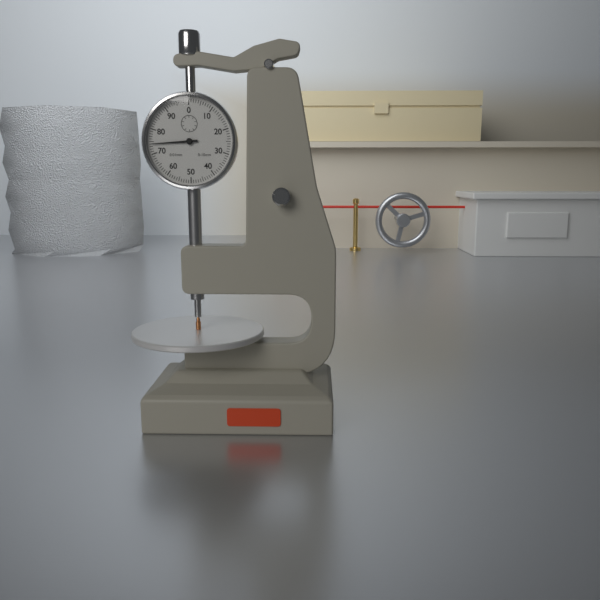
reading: 0.74 mm
